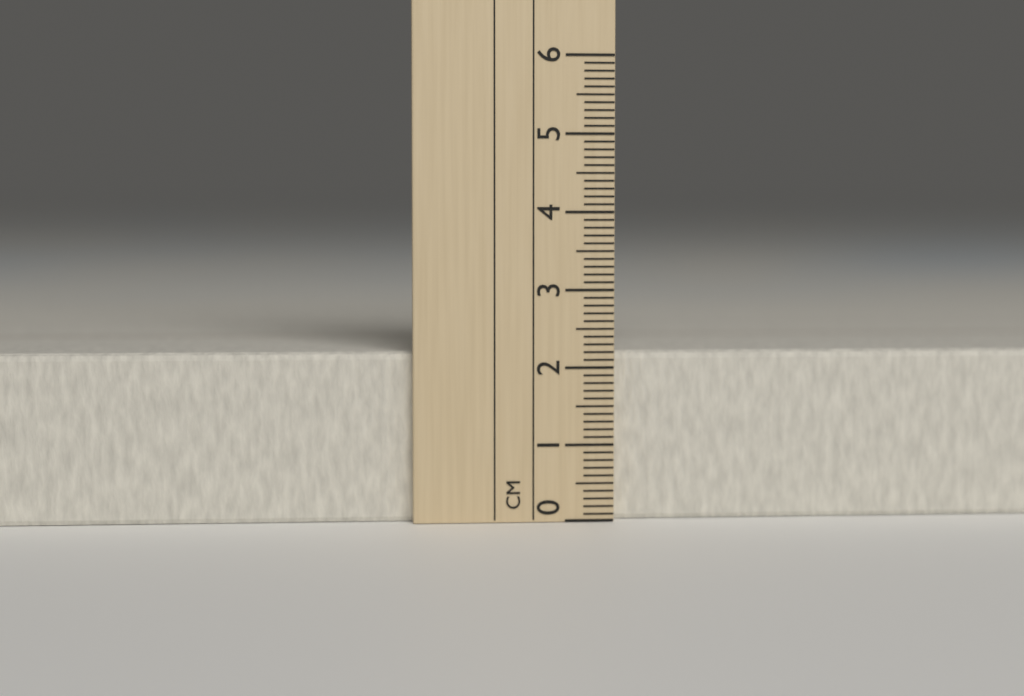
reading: 2.2 cm
